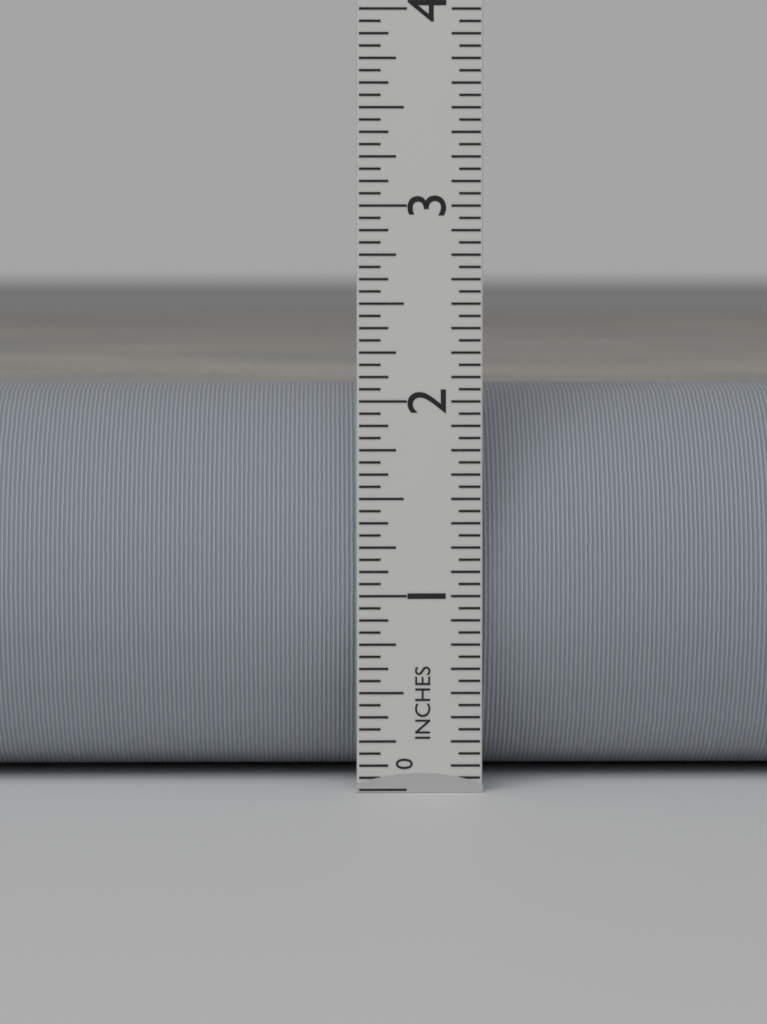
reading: 2.0625 in
